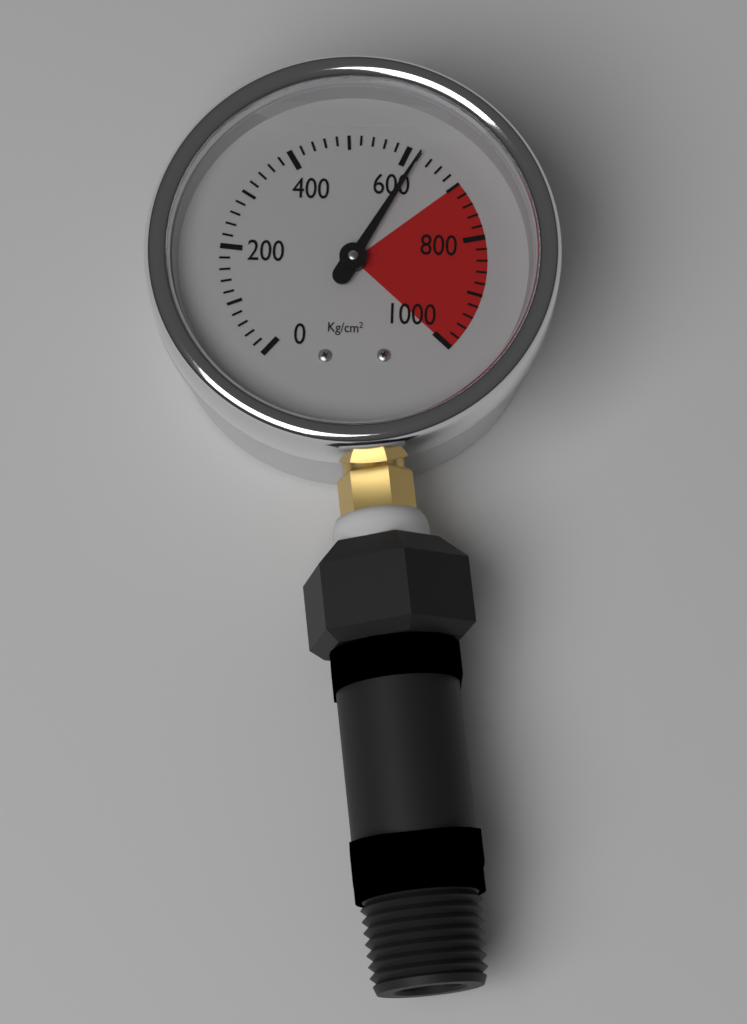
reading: 620 kg/cm²
